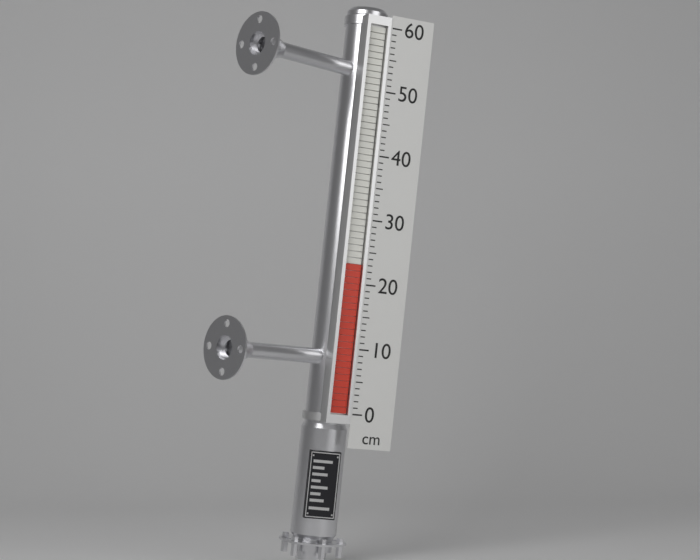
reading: 23 cm
